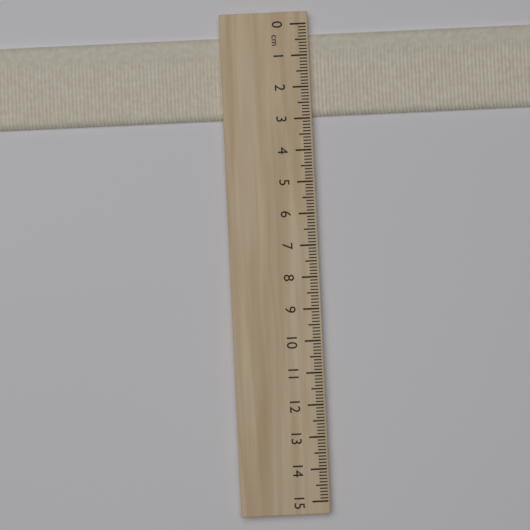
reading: 2.9 cm
